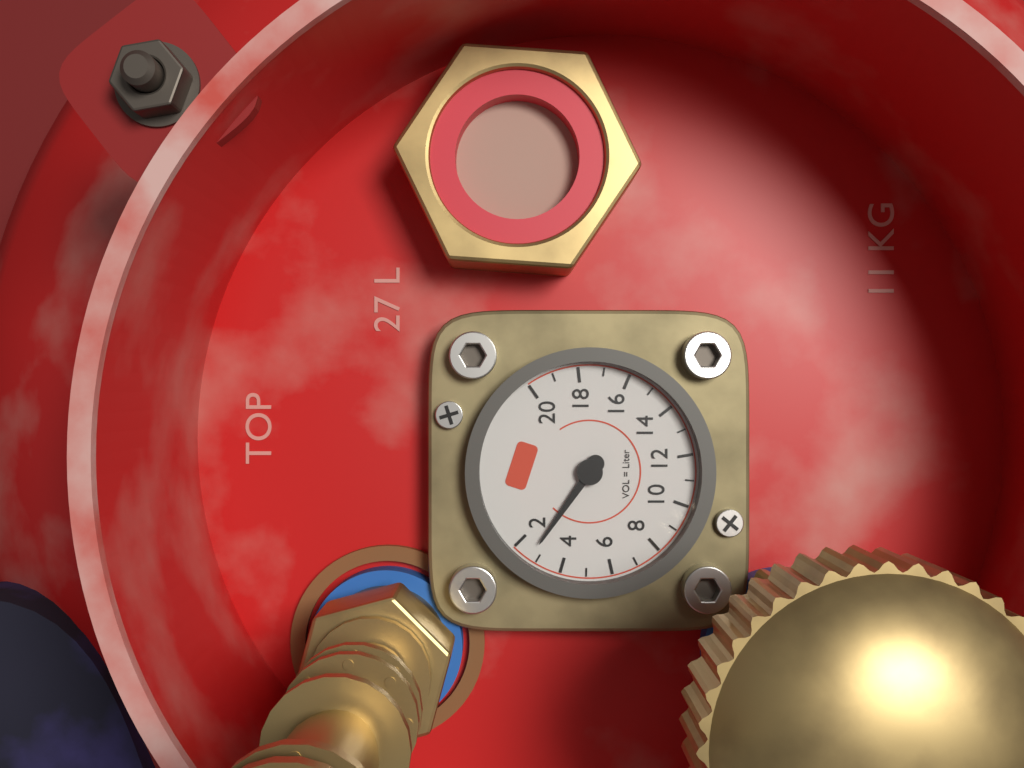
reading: 2.7 L
